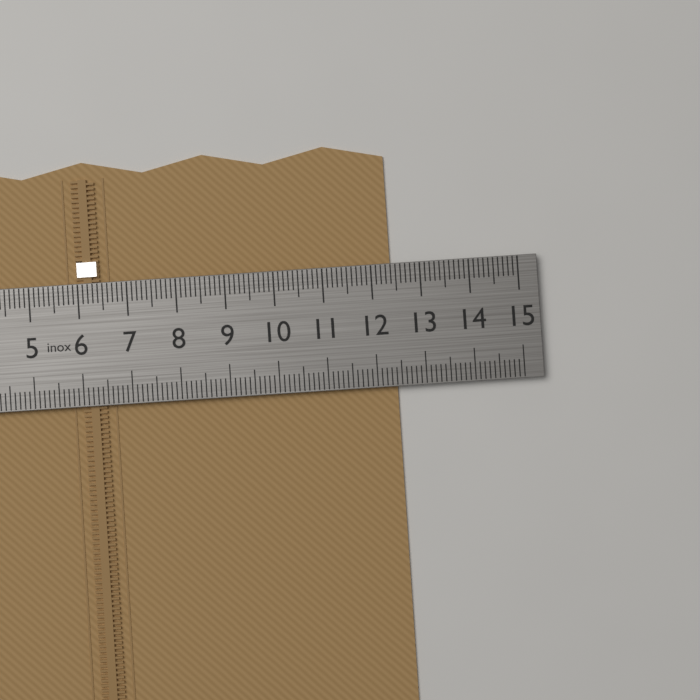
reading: 12.4 cm
